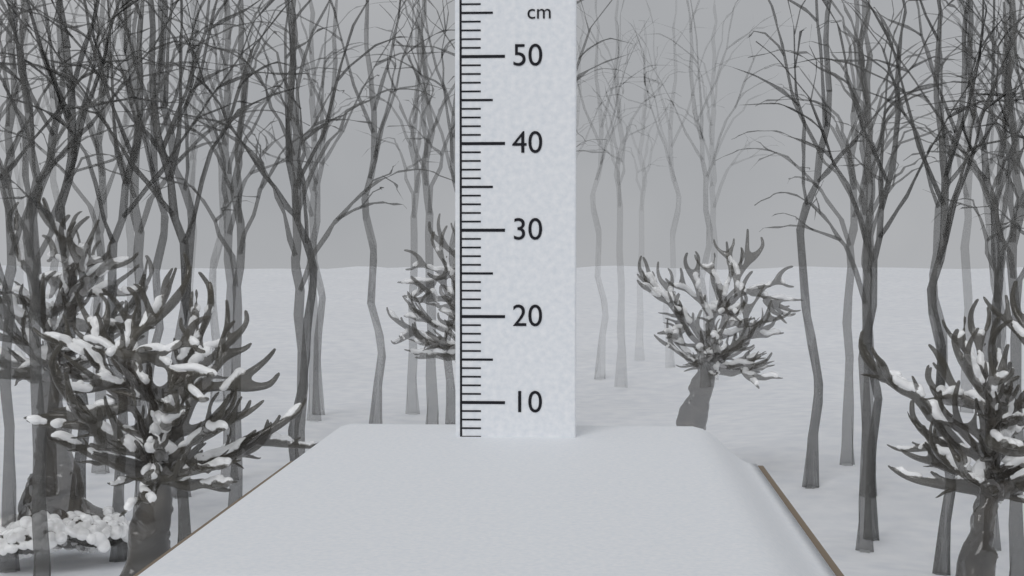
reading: 6 cm
